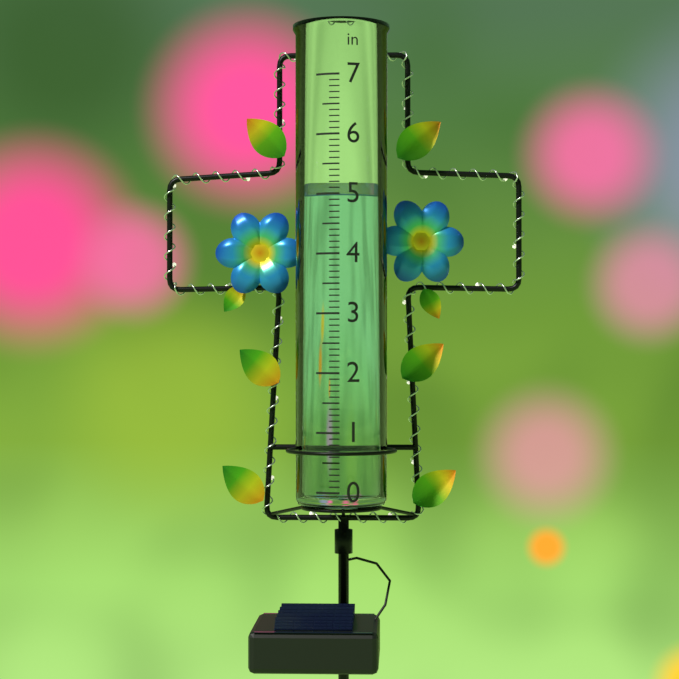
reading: 5.0 in
